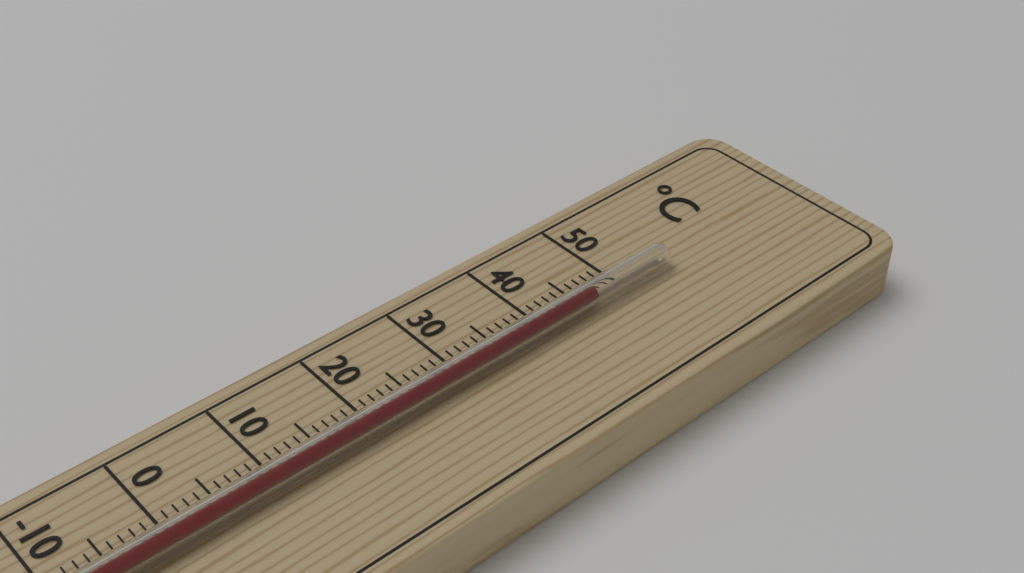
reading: 46 °C
